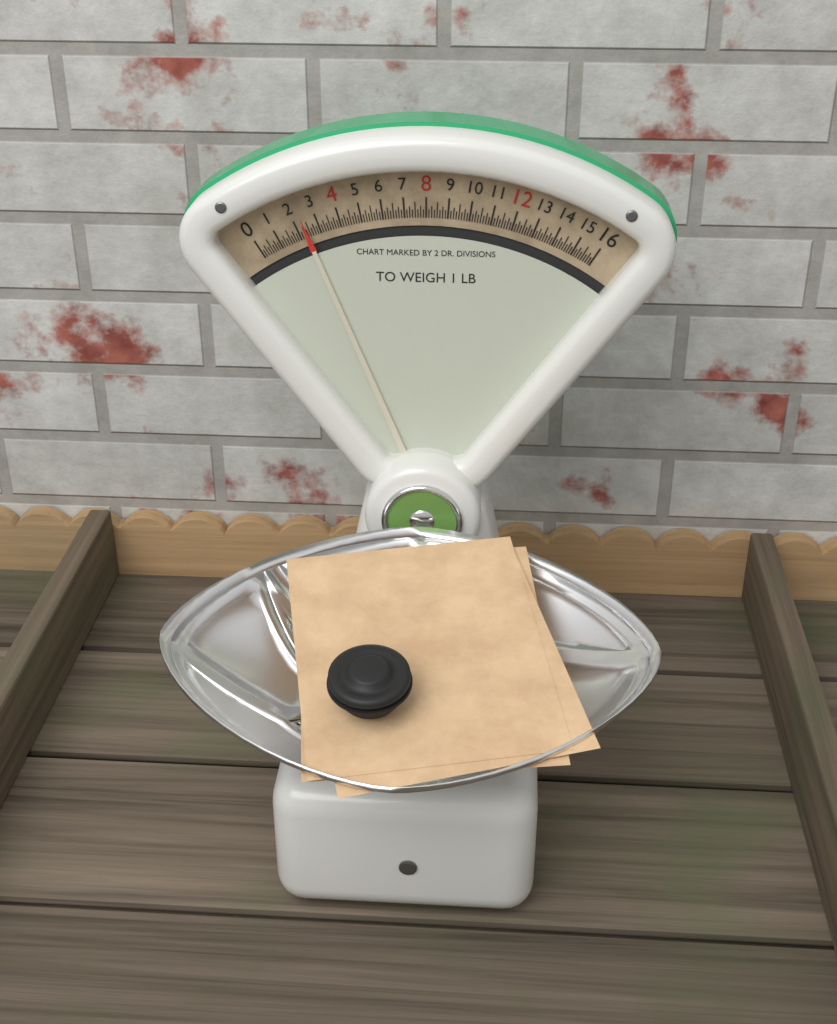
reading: 2.375 oz
